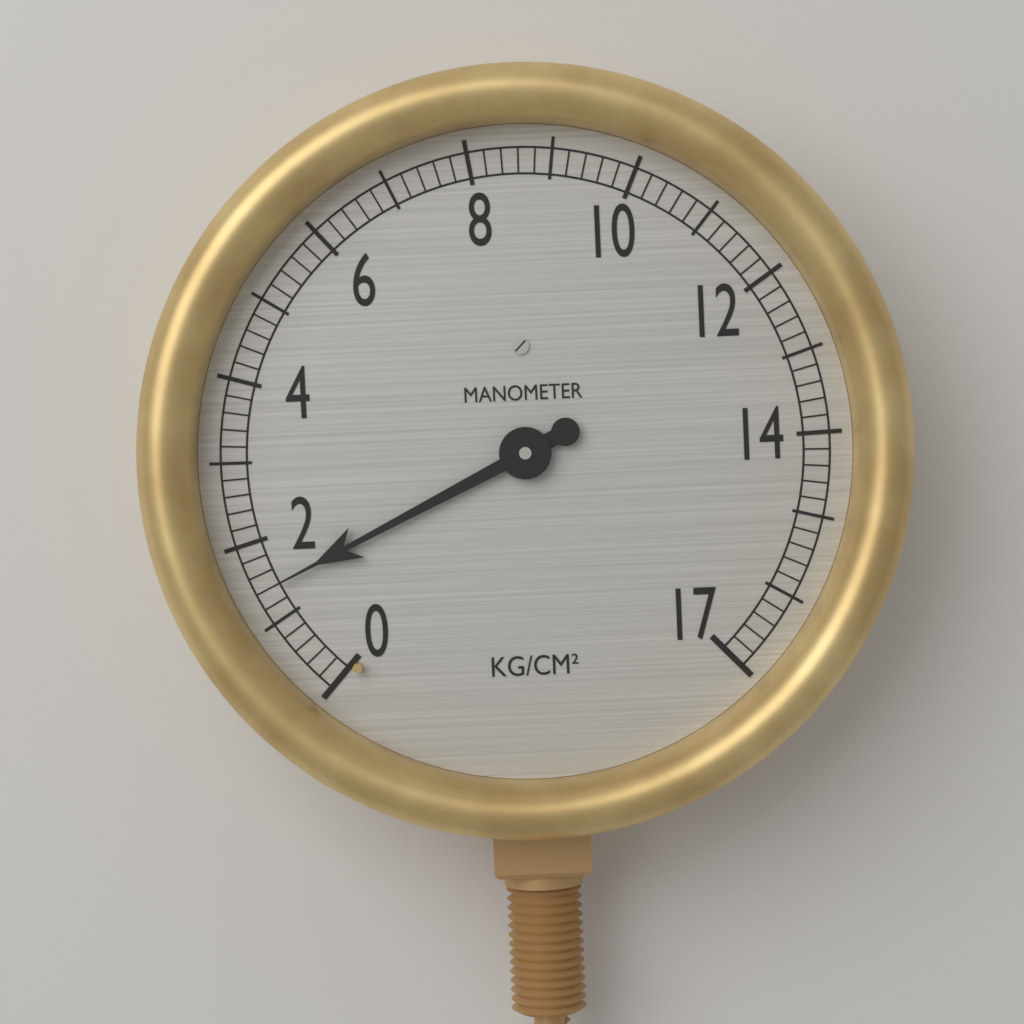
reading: 1.4 kg/cm²
